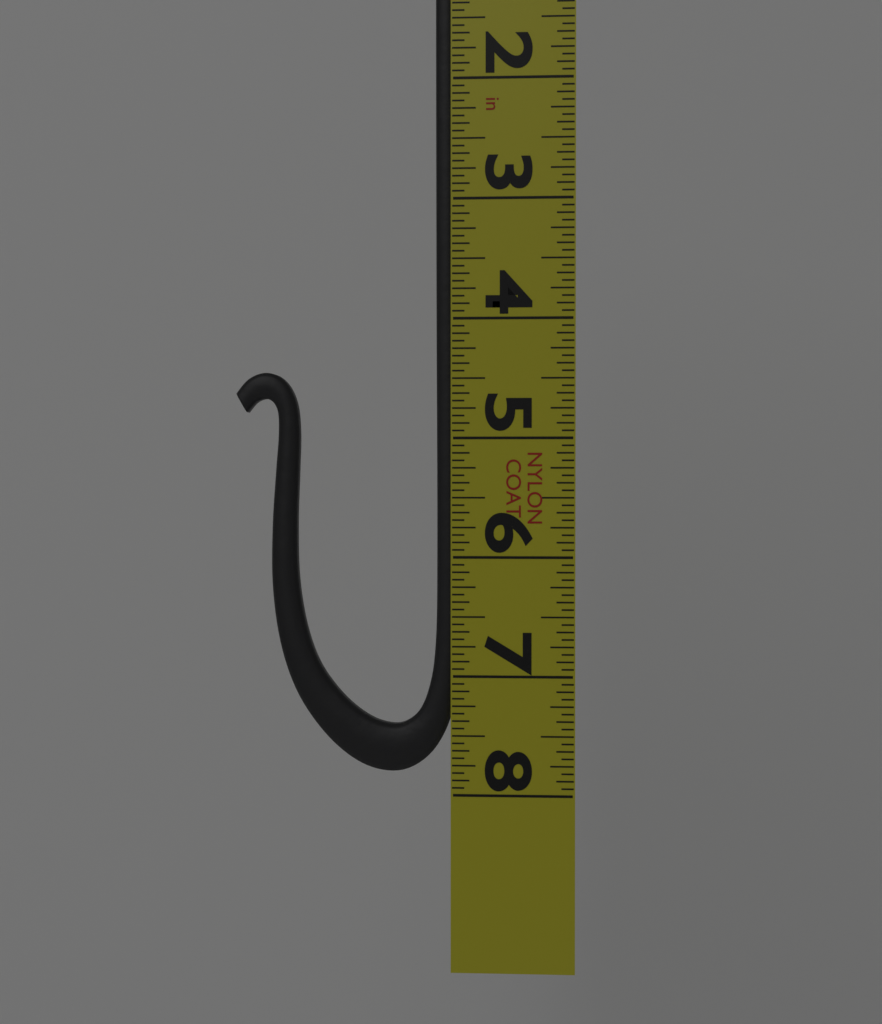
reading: 7.8125 in
